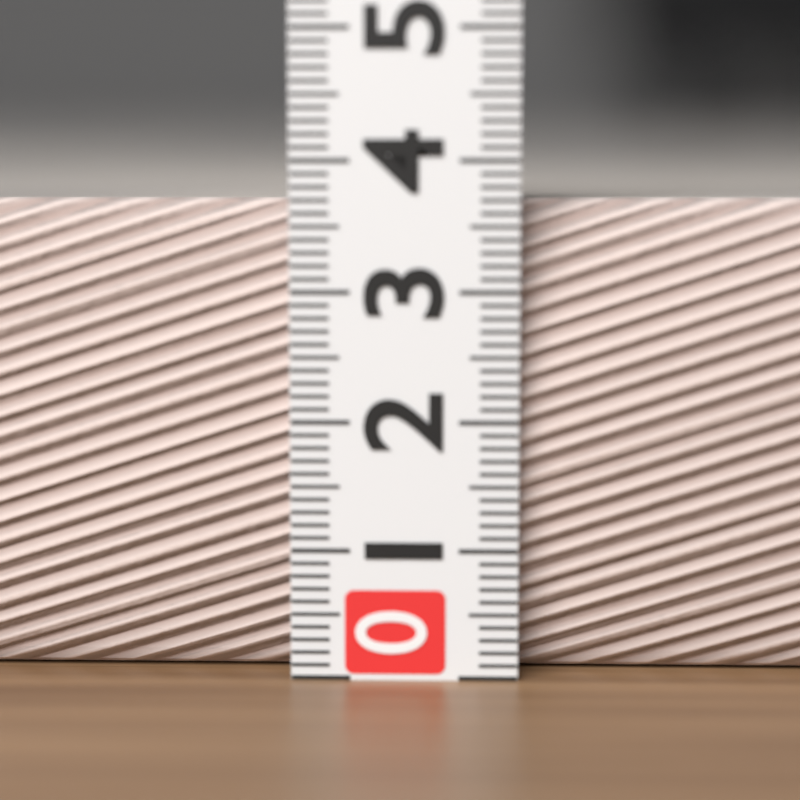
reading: 3.7 (no unit)
